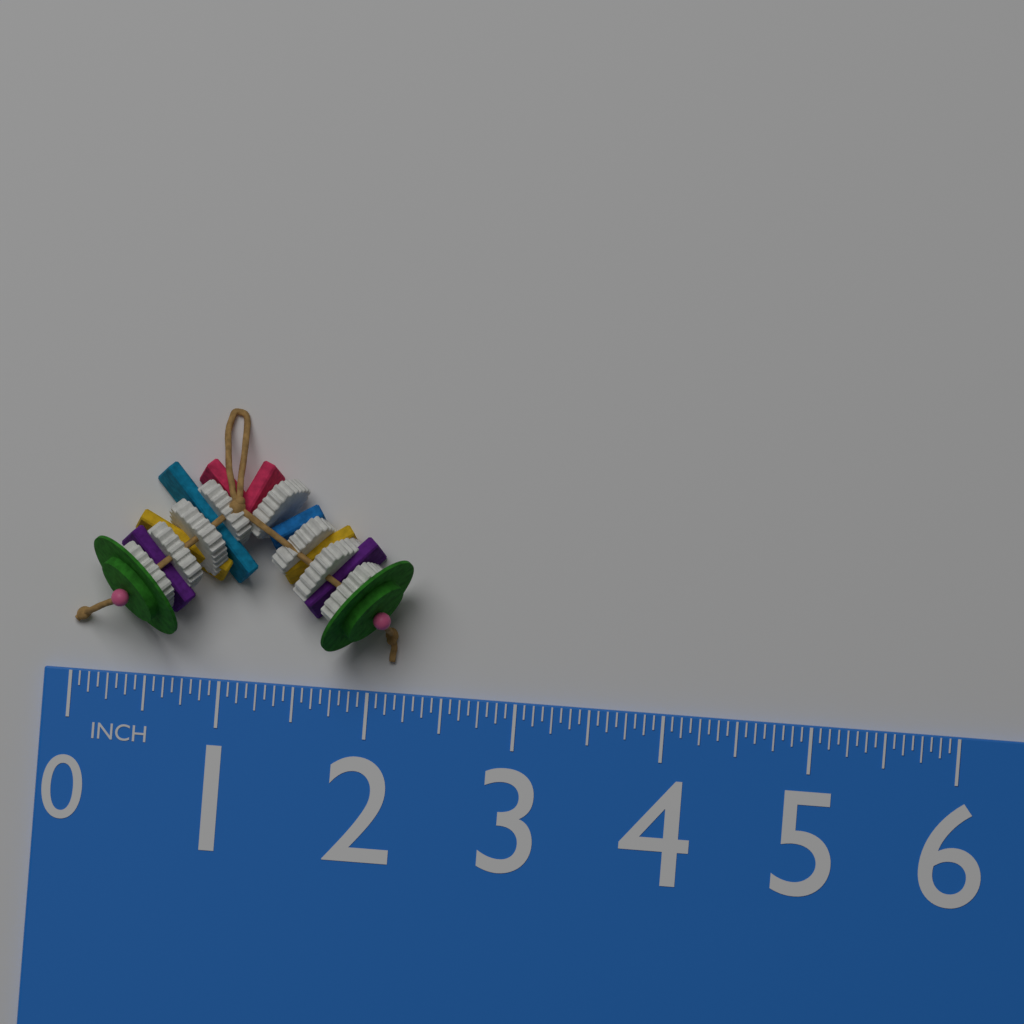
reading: 2.2500 in
